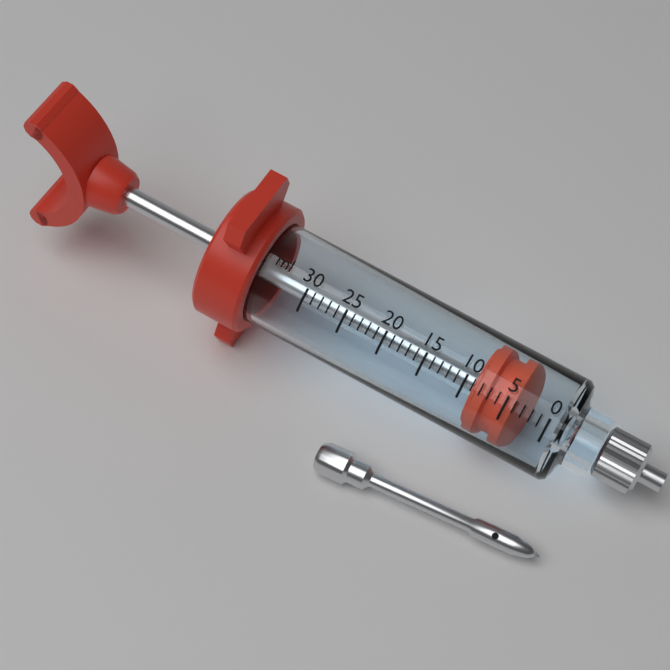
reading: 4 ml
